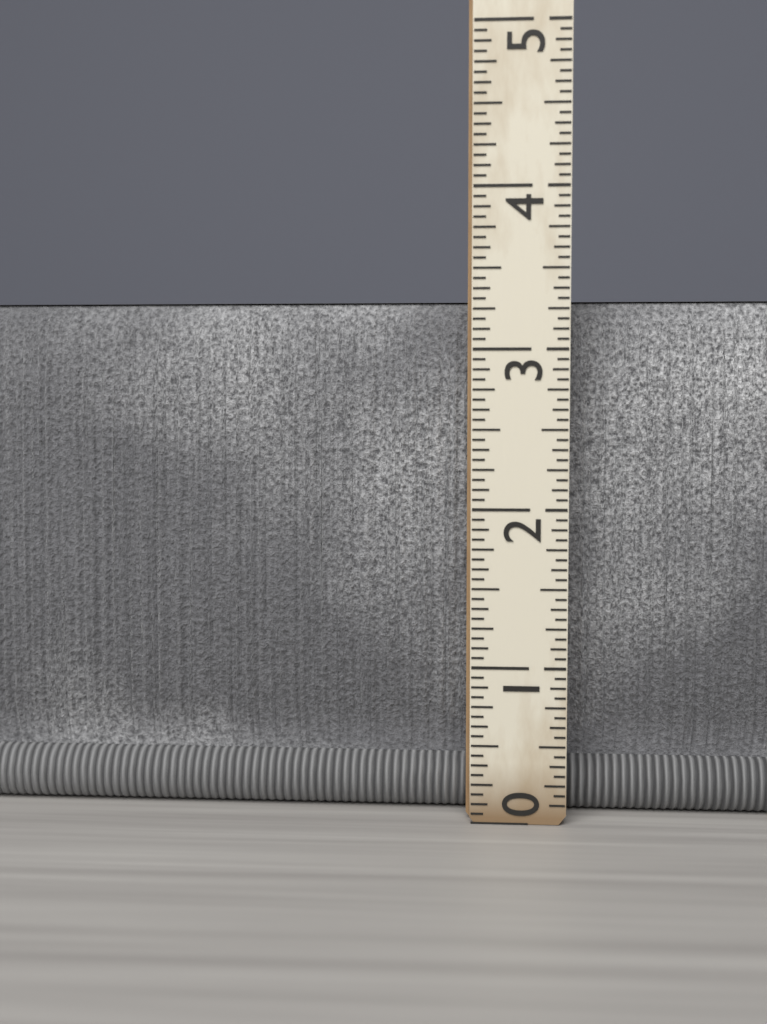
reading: 3.3125 (no unit)
